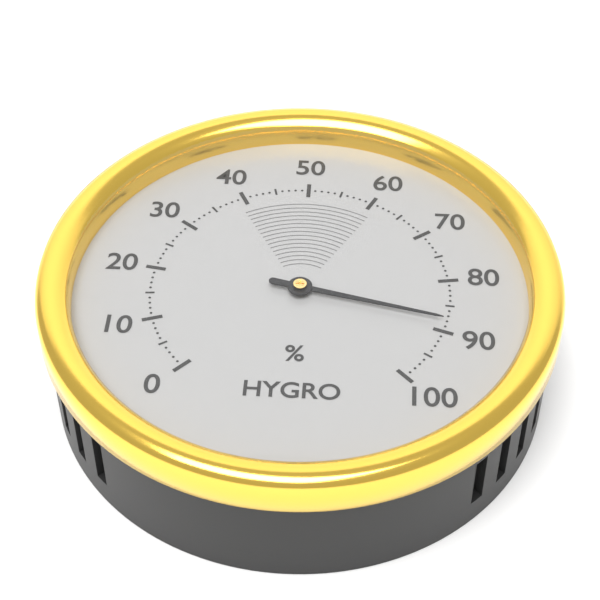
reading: 88 %
